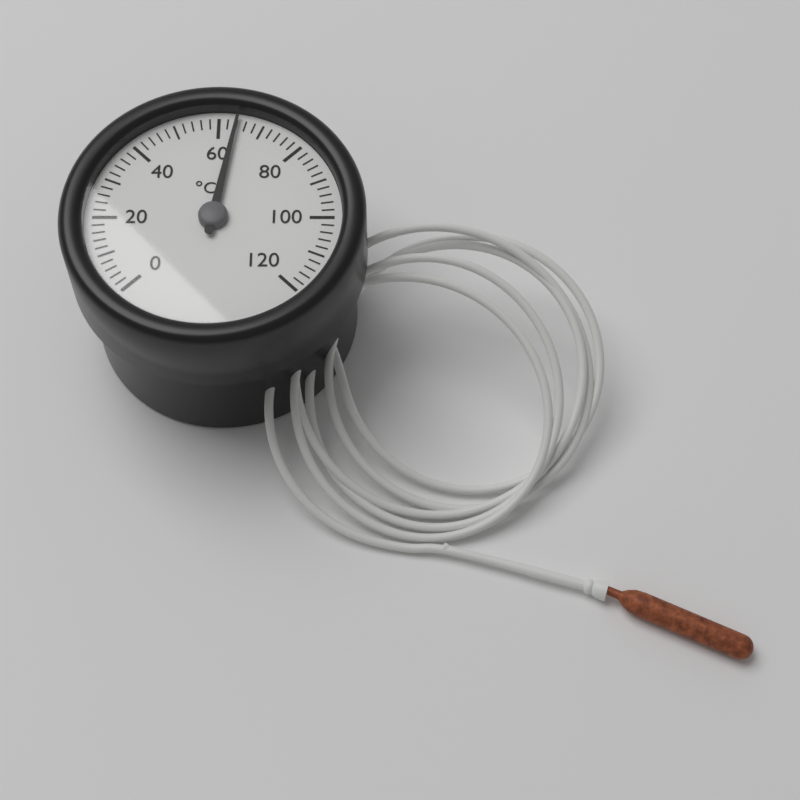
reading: 64 °C
